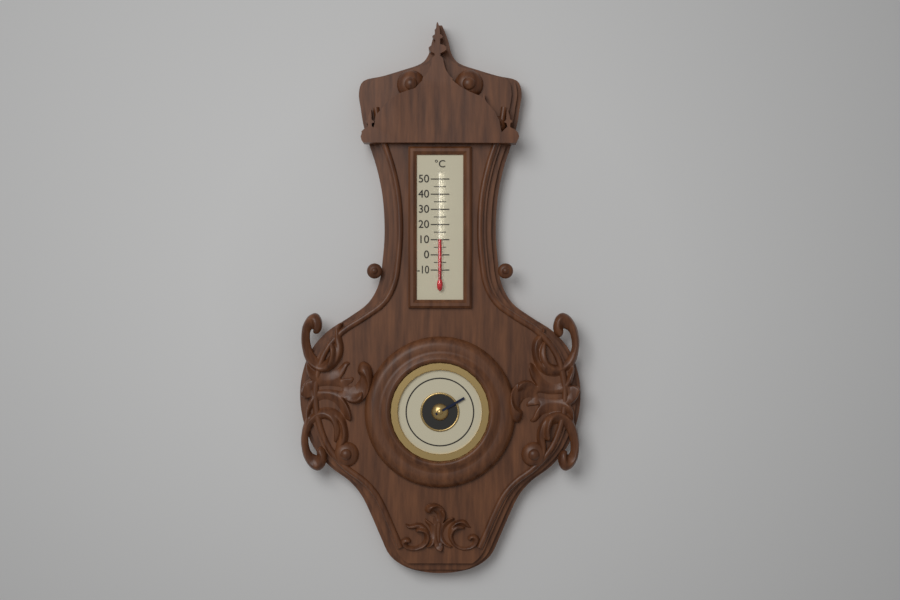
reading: 10 °C
